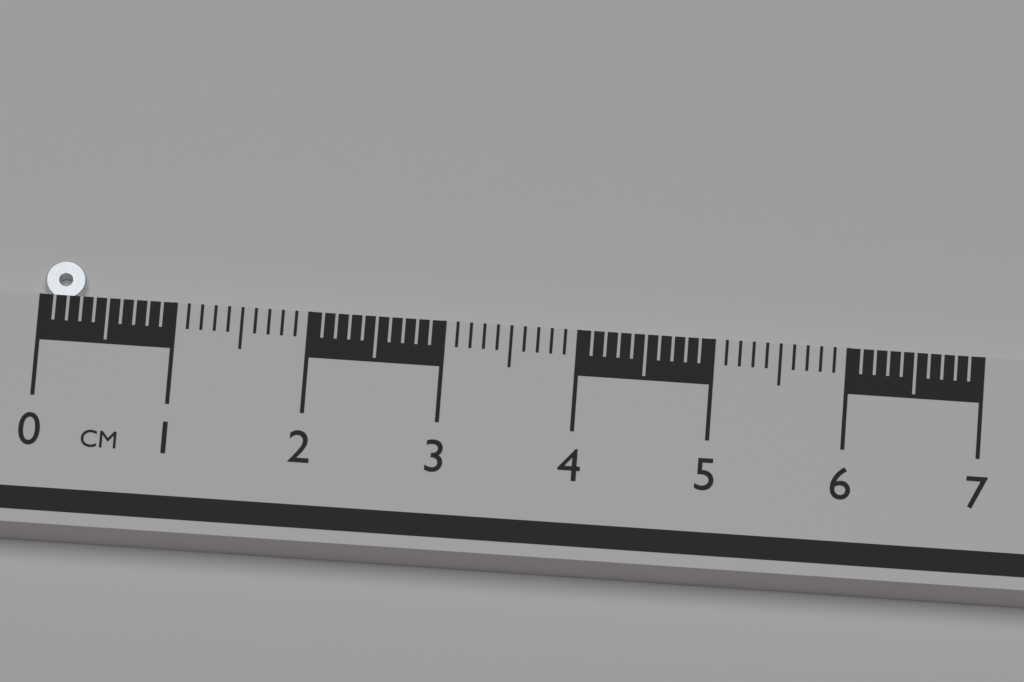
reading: 0.3 cm
